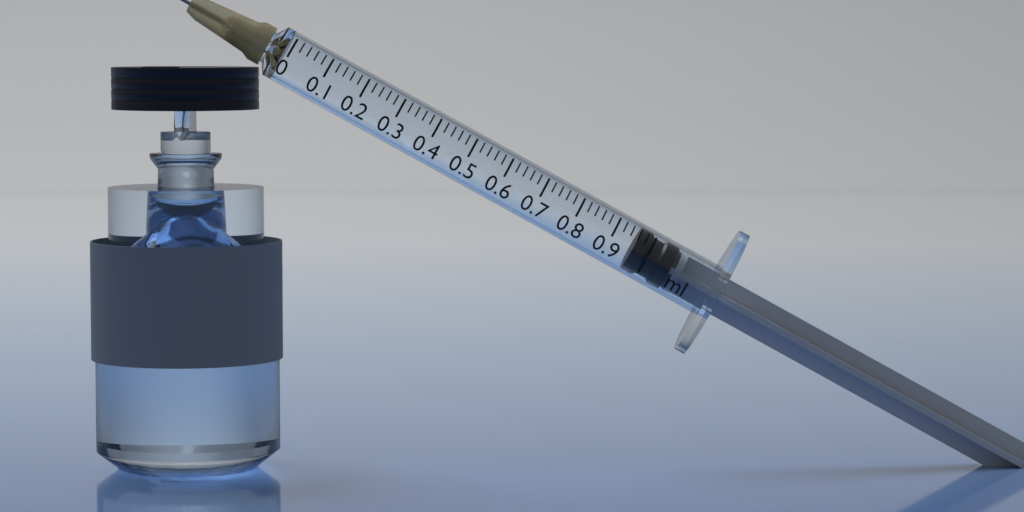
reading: 0.96 ml
